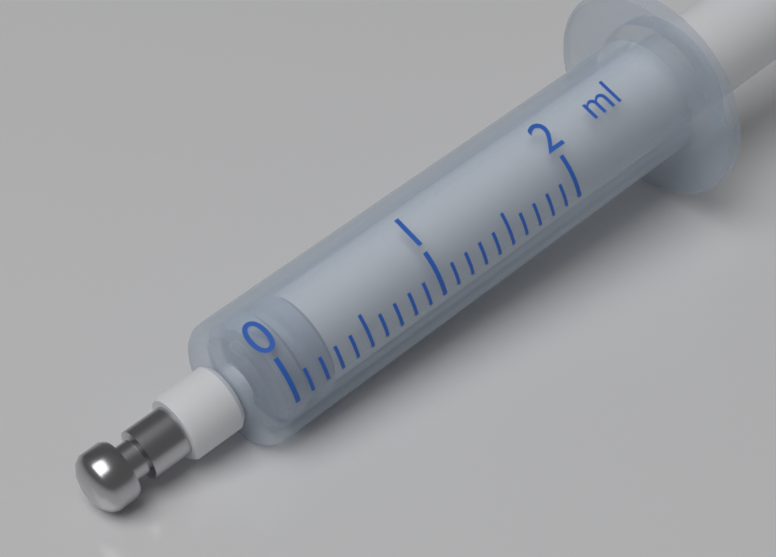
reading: 0.0 ml
